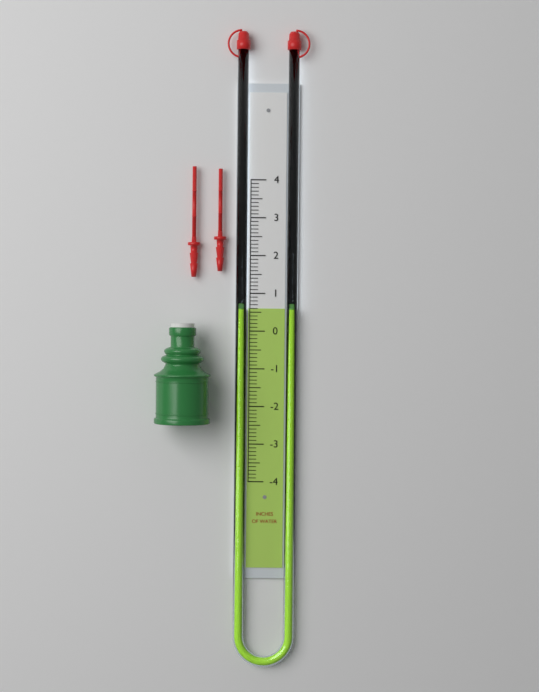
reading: 0.6 in
